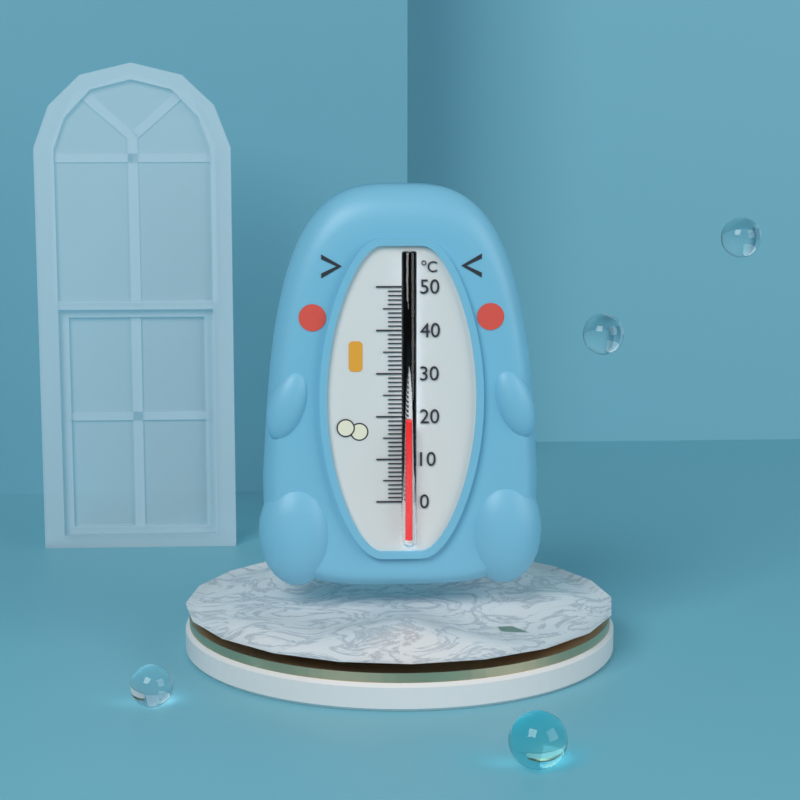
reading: 19 °C
